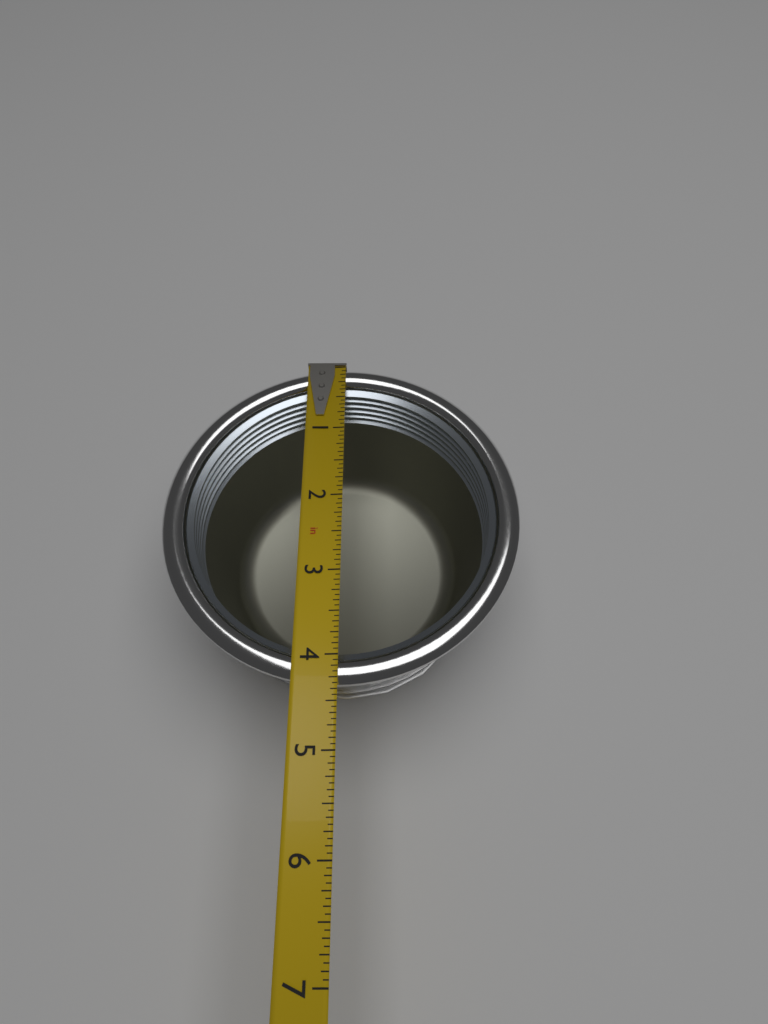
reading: 4.3125 in
